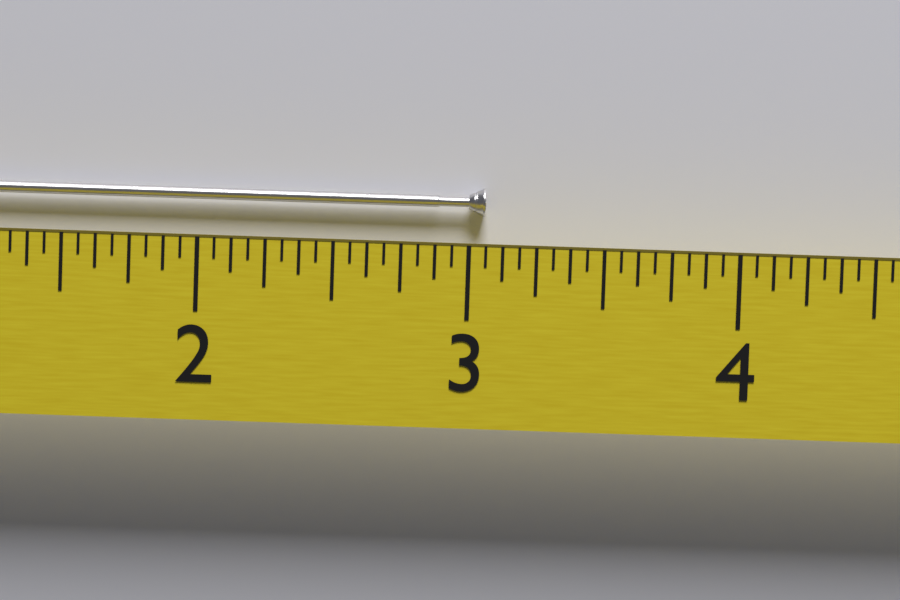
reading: 3.0625 (no unit)
